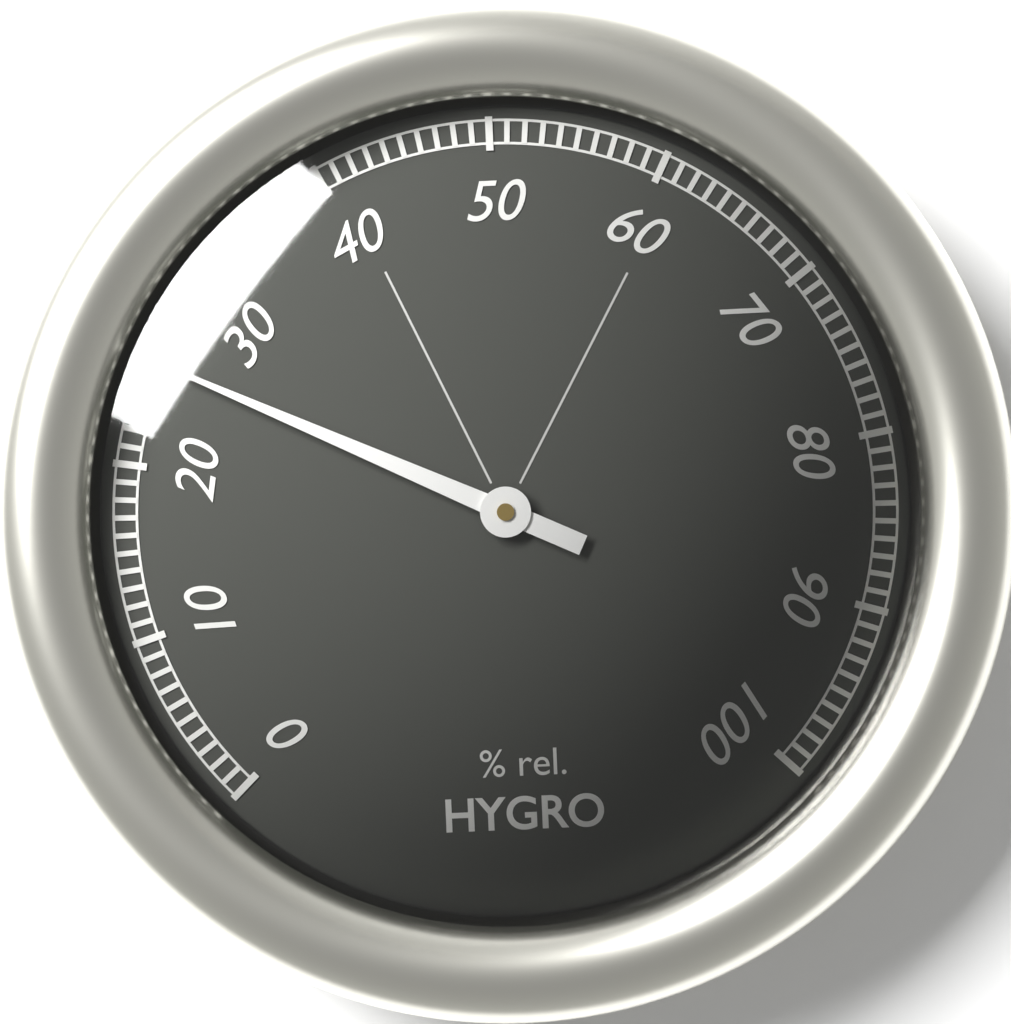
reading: 26 %
